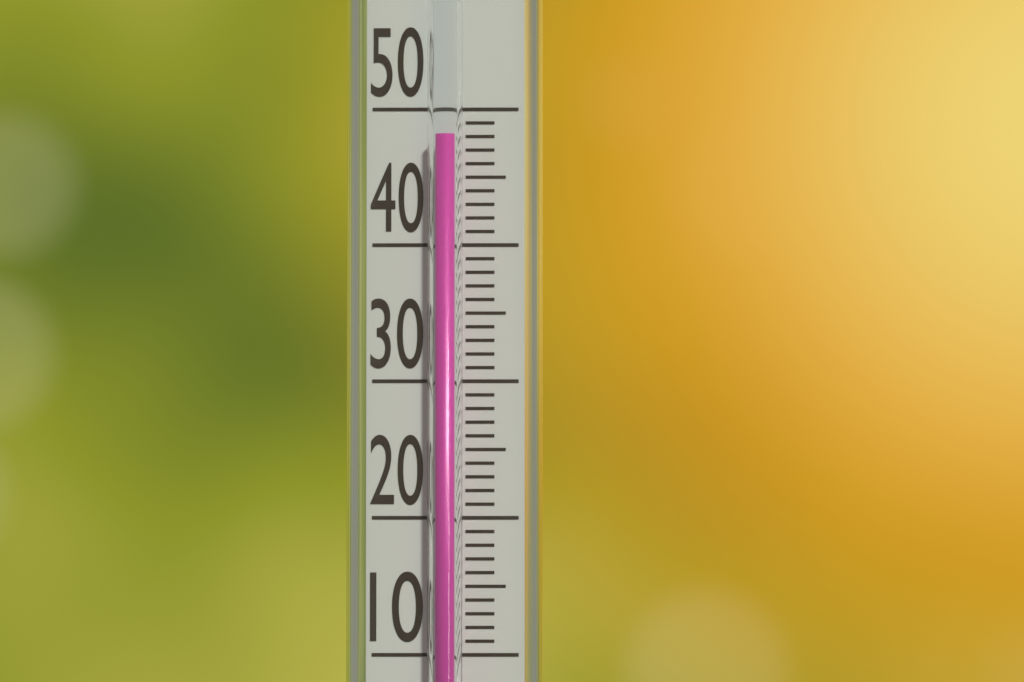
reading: 48 (no unit)
